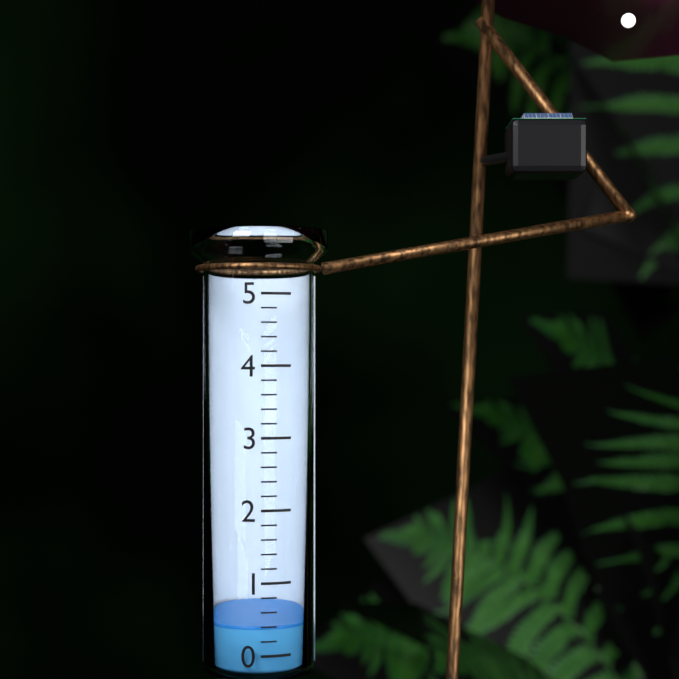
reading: 0.4 (no unit)
